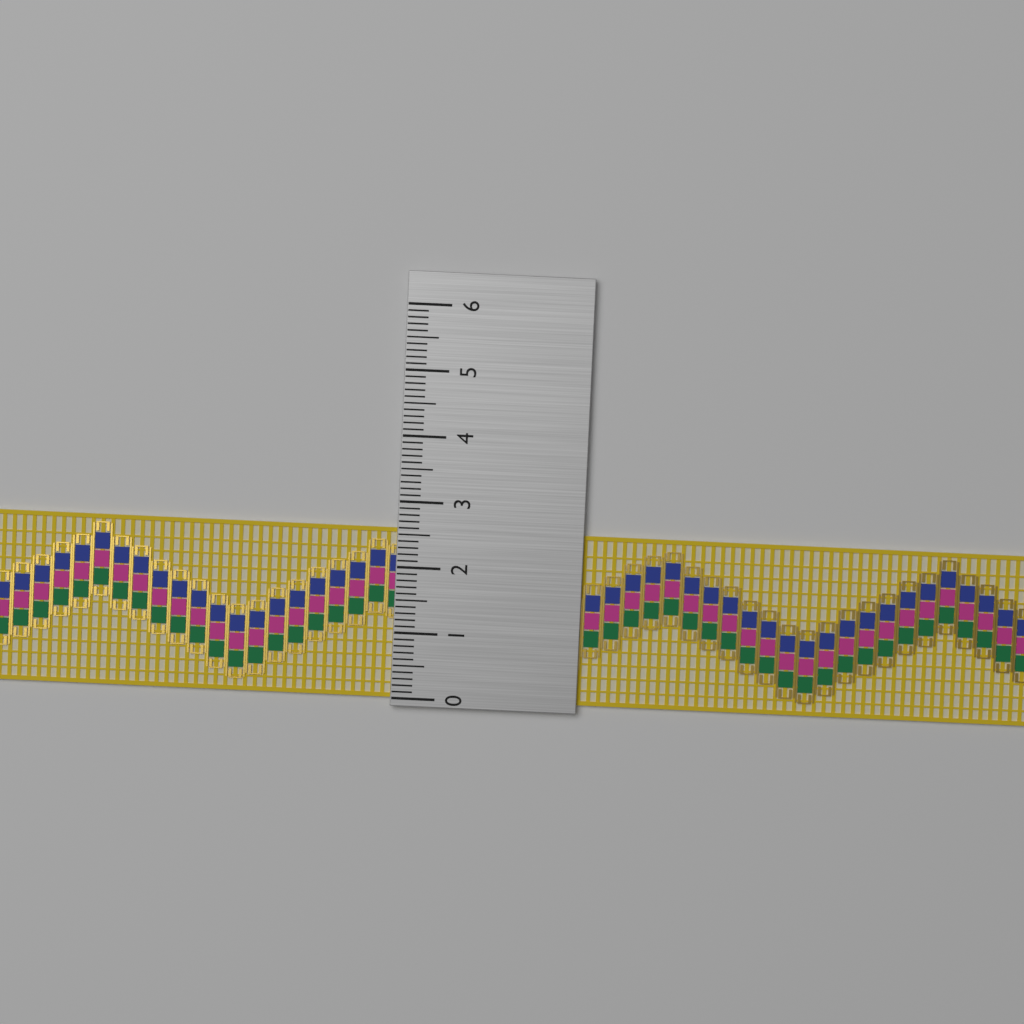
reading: 2.6 (no unit)
